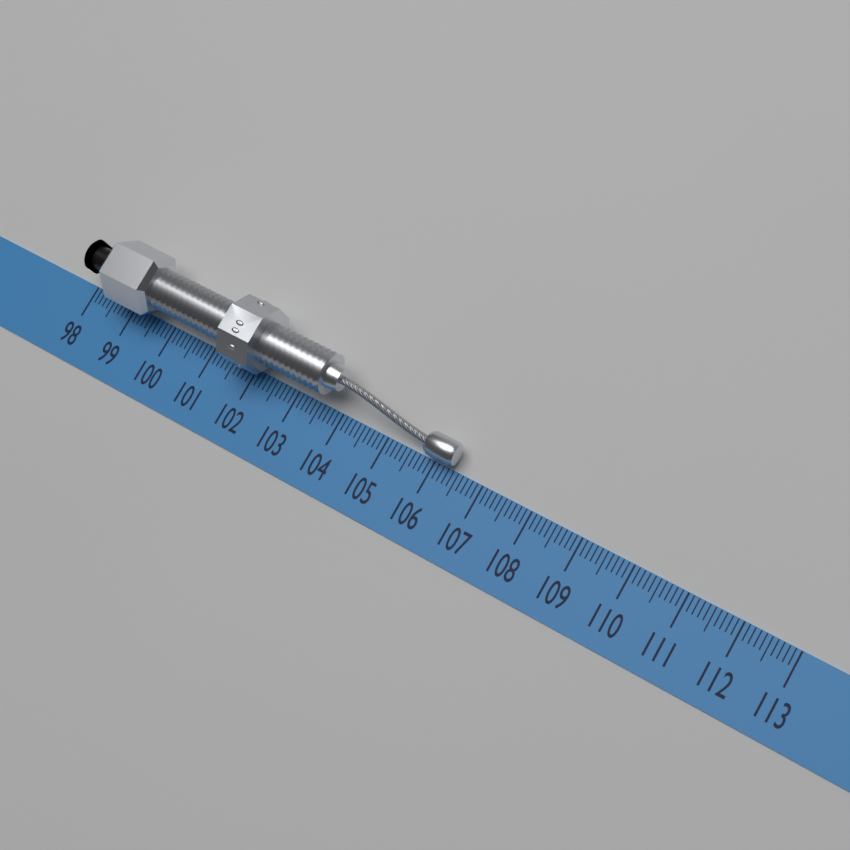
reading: 106.4 (no unit)
